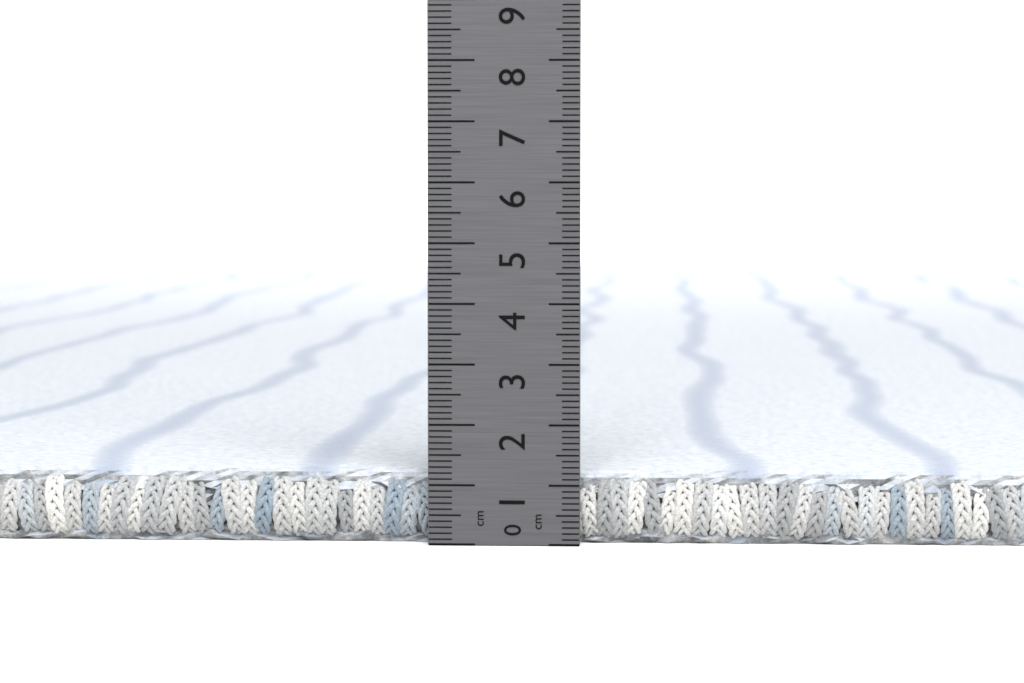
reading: 1.2 cm
